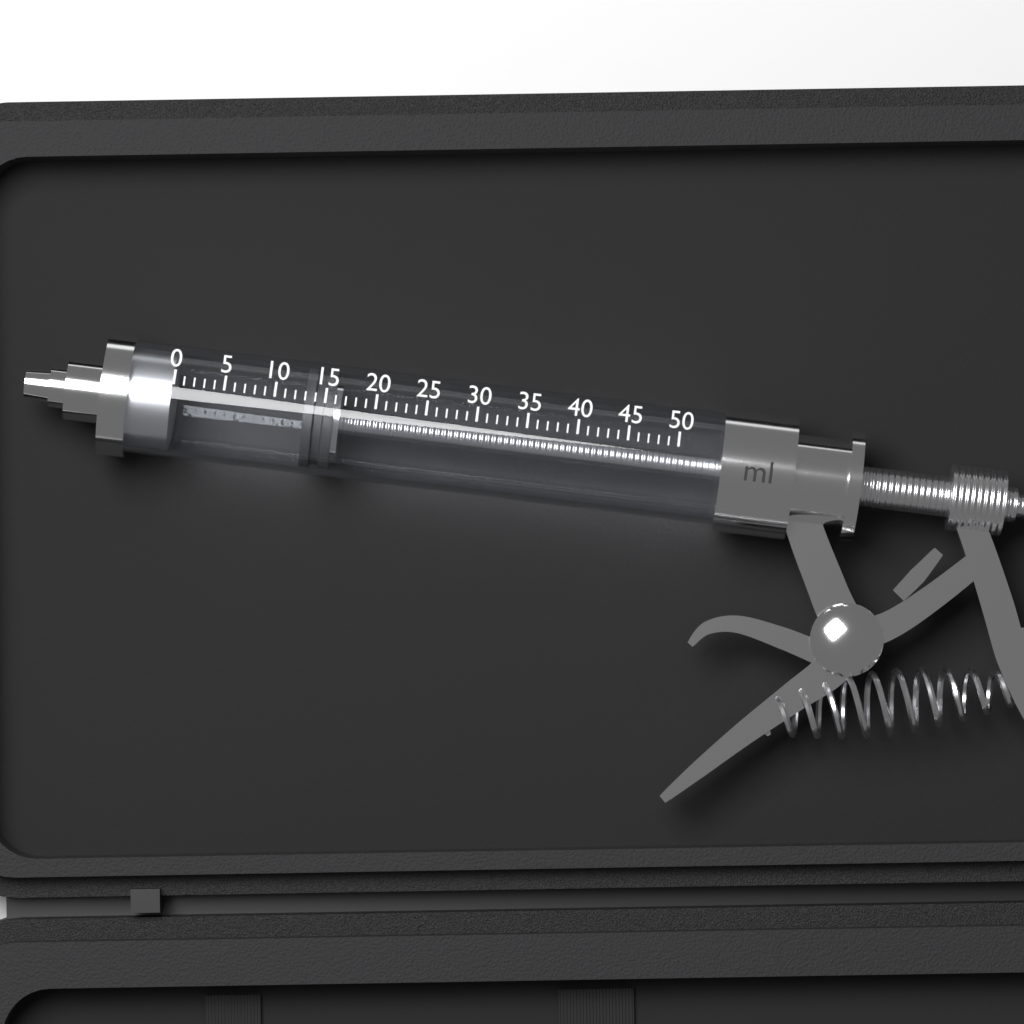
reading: 13 ml
